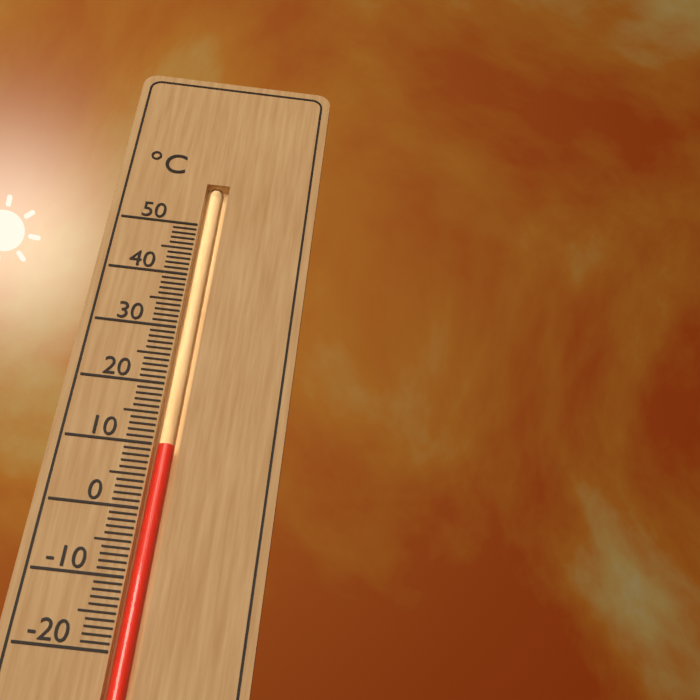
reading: 10 °C
